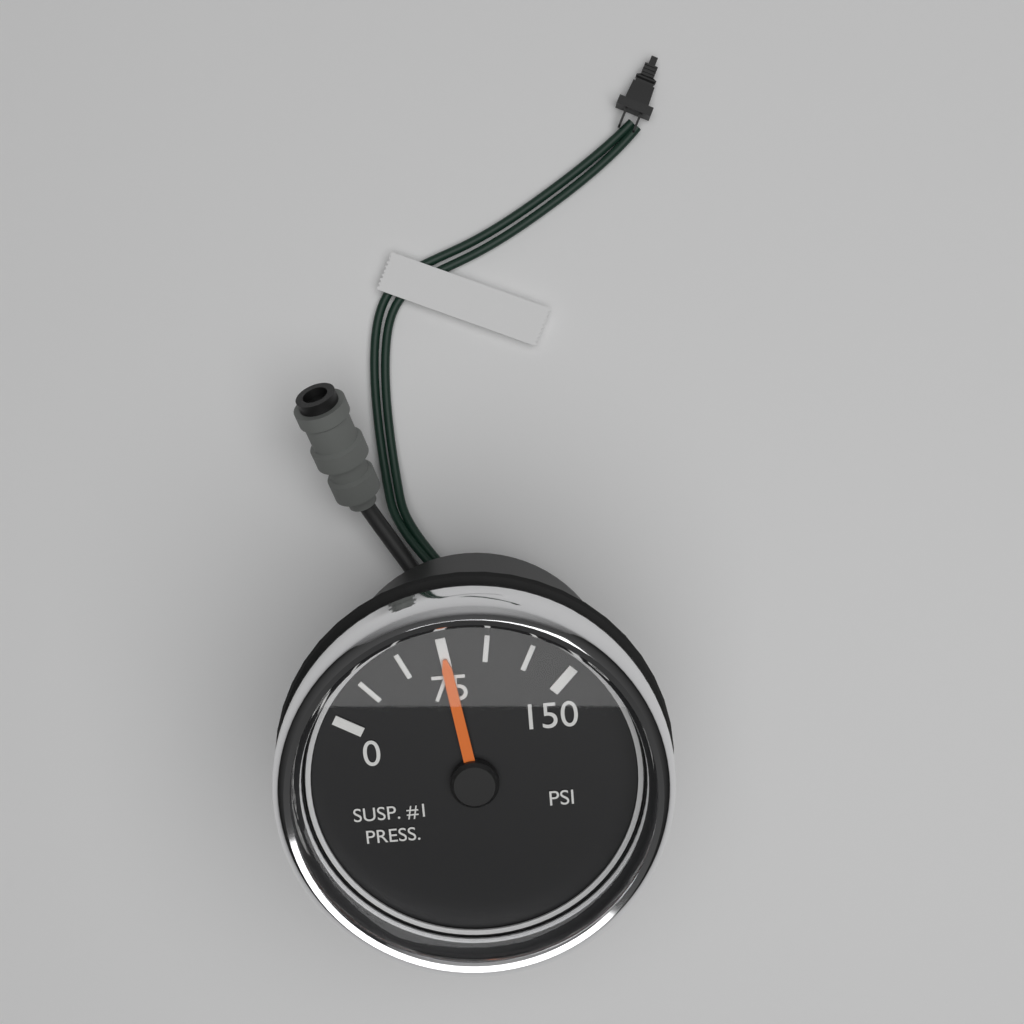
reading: 75 psi
